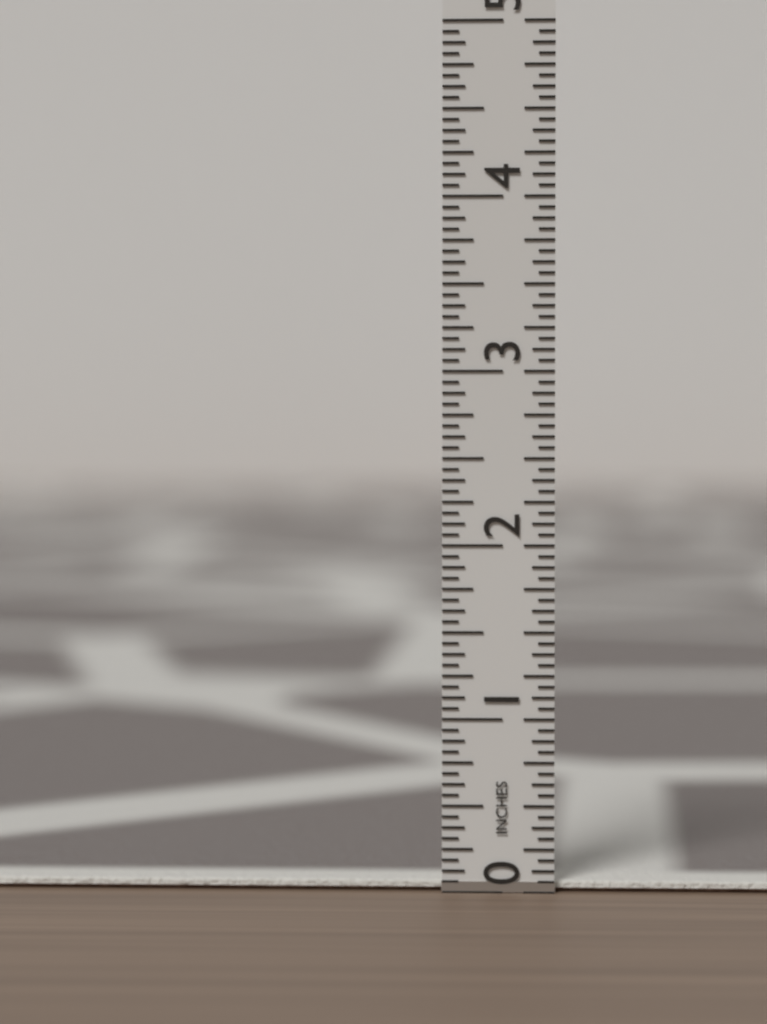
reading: 0.0625 in
